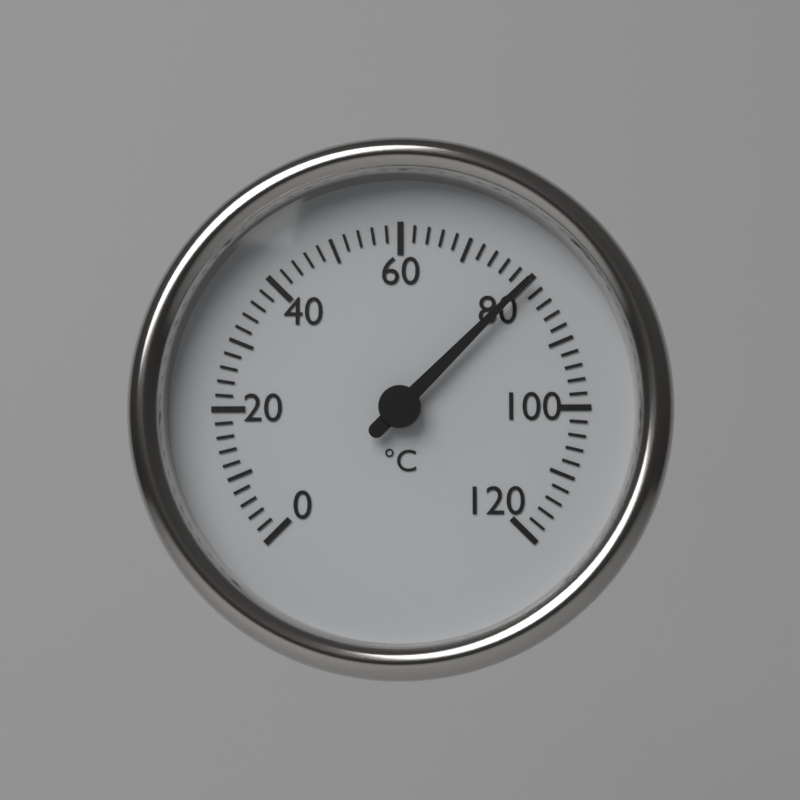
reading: 80 °C
